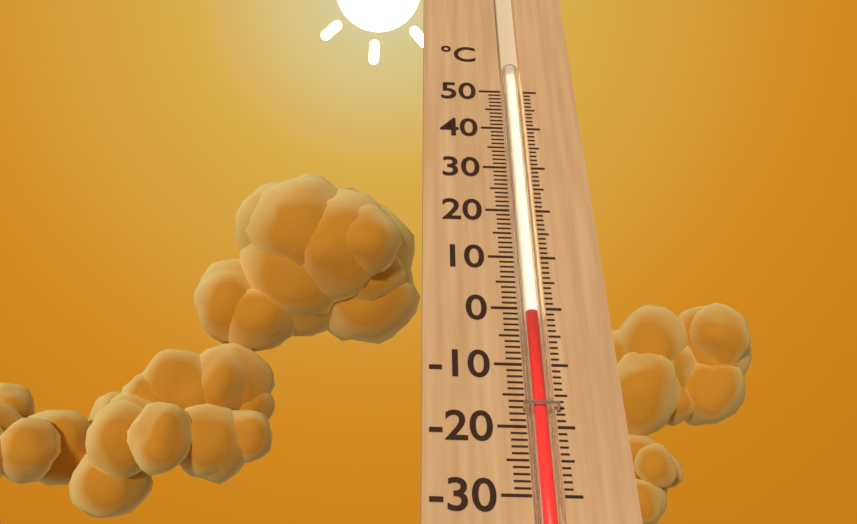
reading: -1 °C
